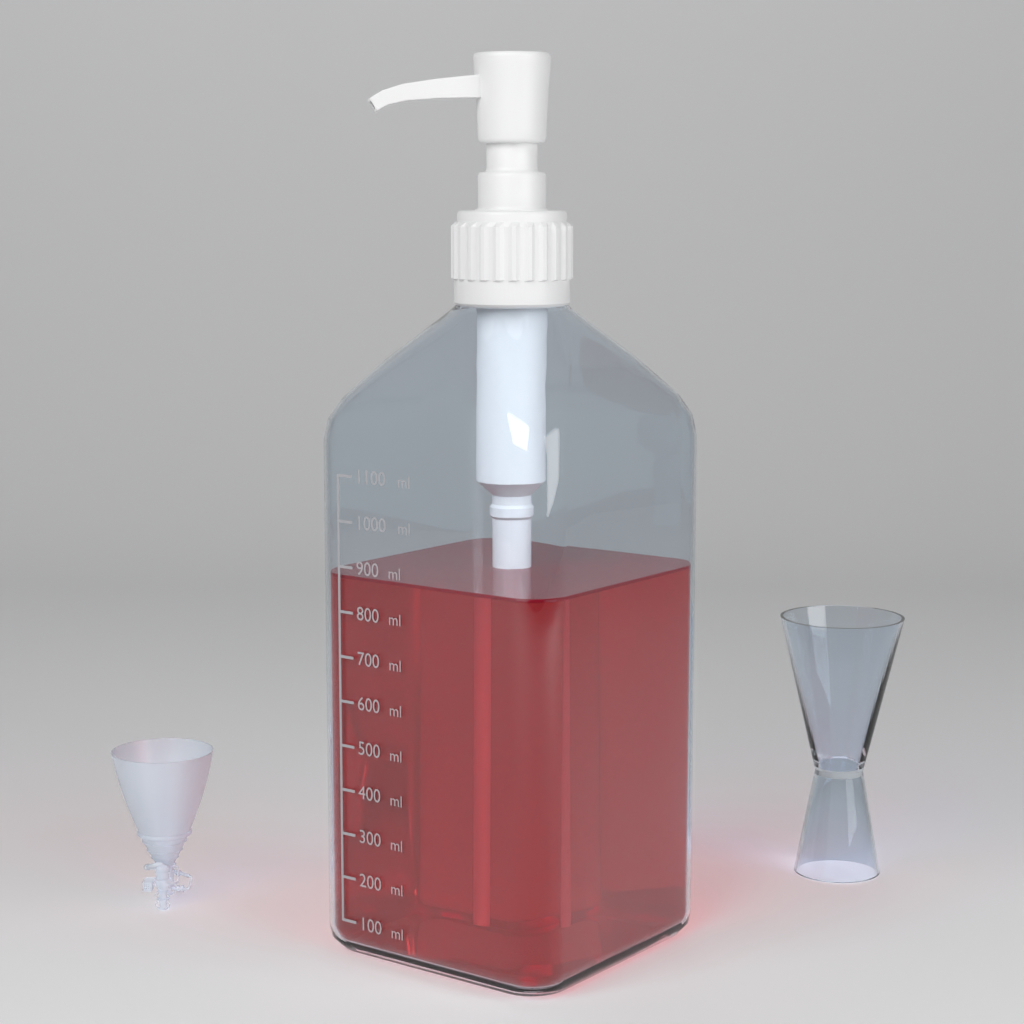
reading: 880 ml
